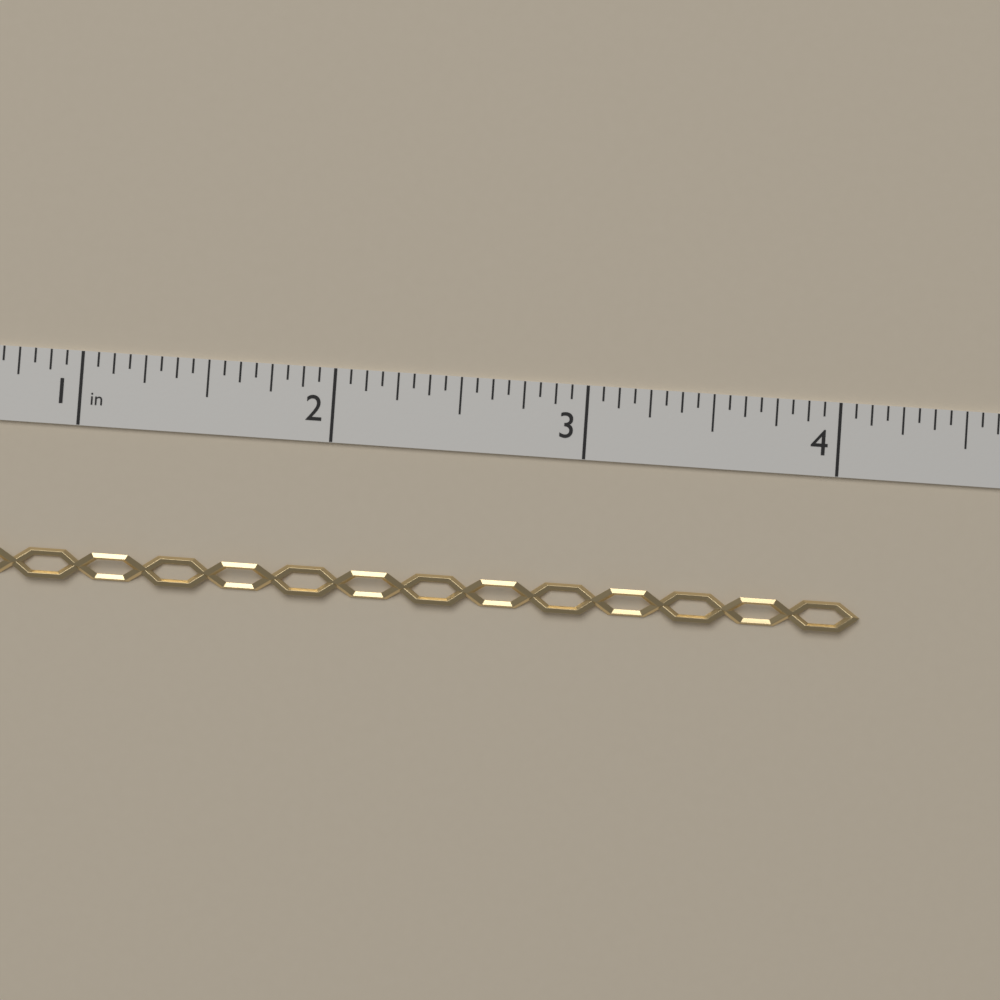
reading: 4.1250 in
